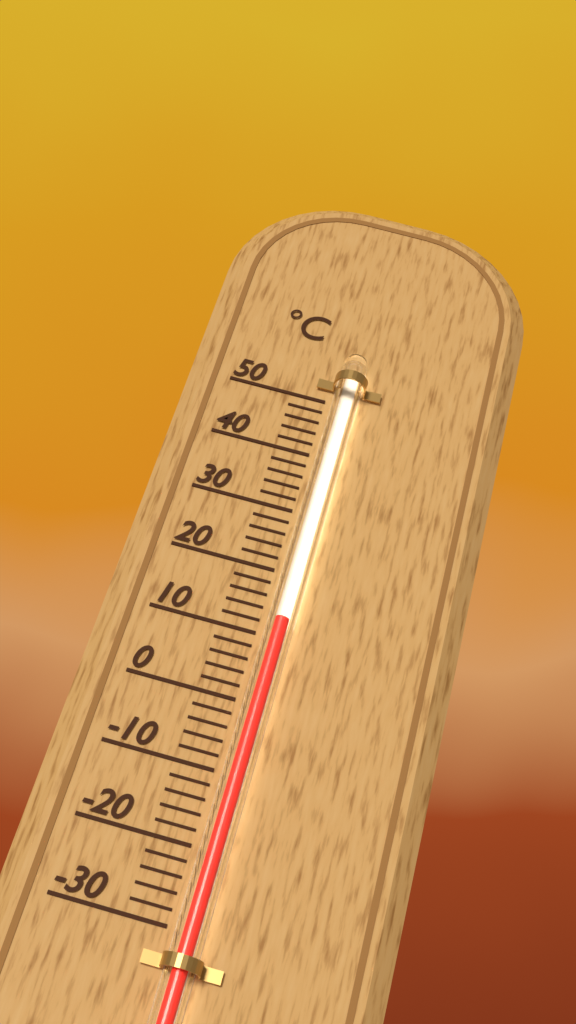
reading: 12 °C
